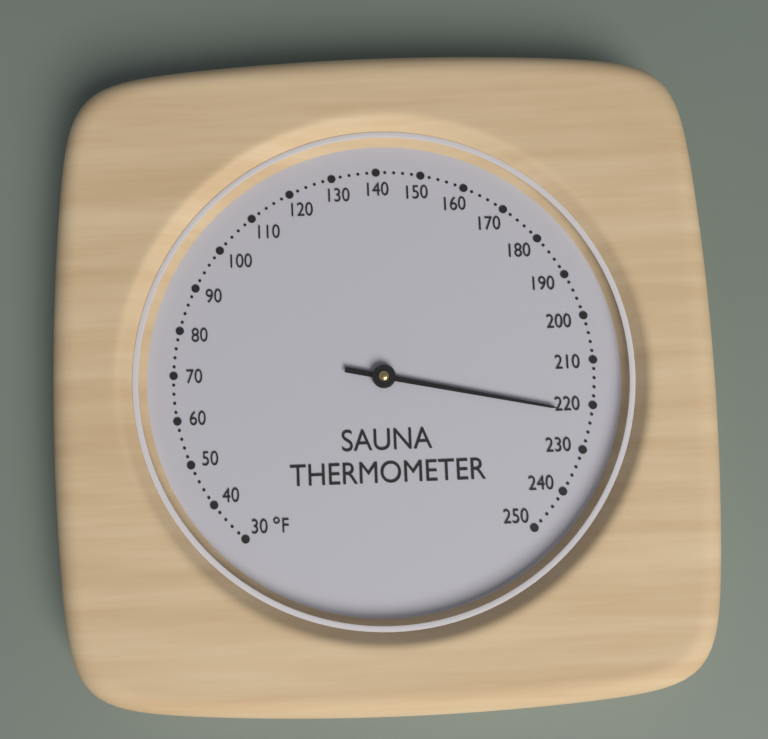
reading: 222 °F
